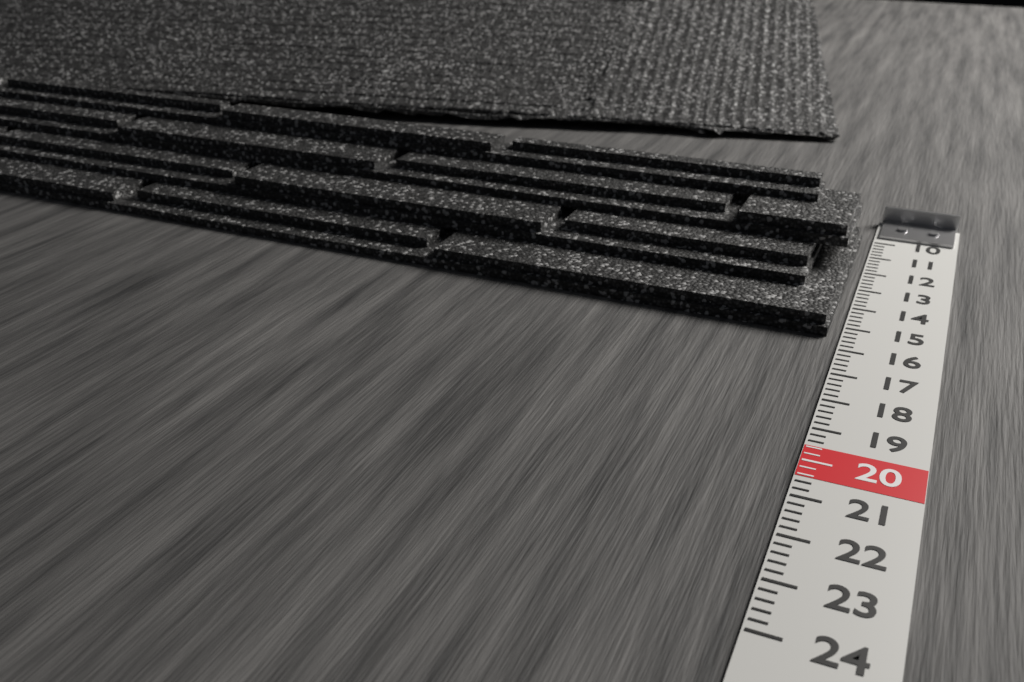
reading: 15.4 (no unit)
